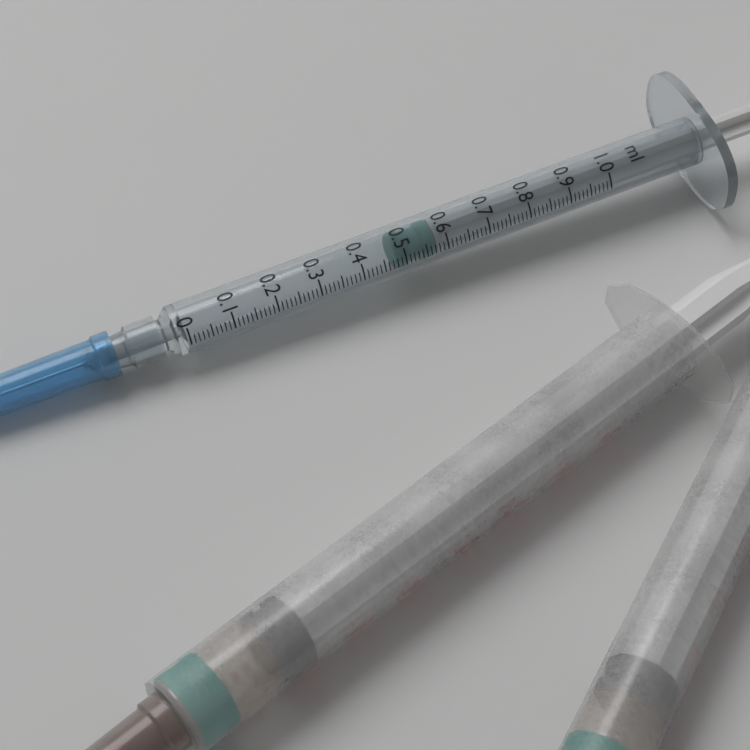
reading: 0.48 ml
